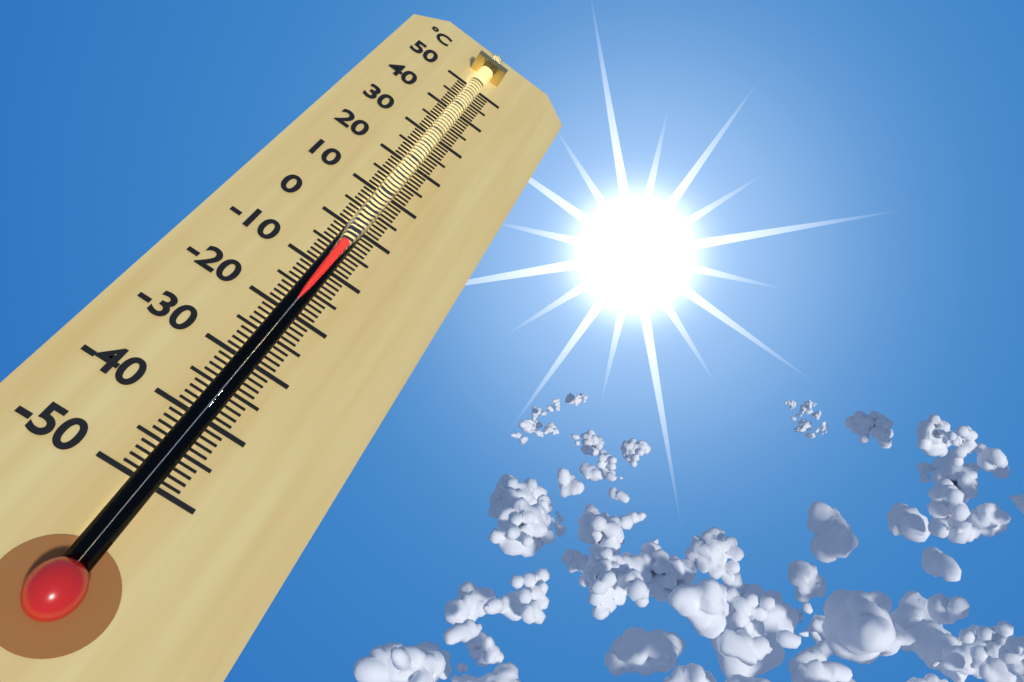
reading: -5 °C
